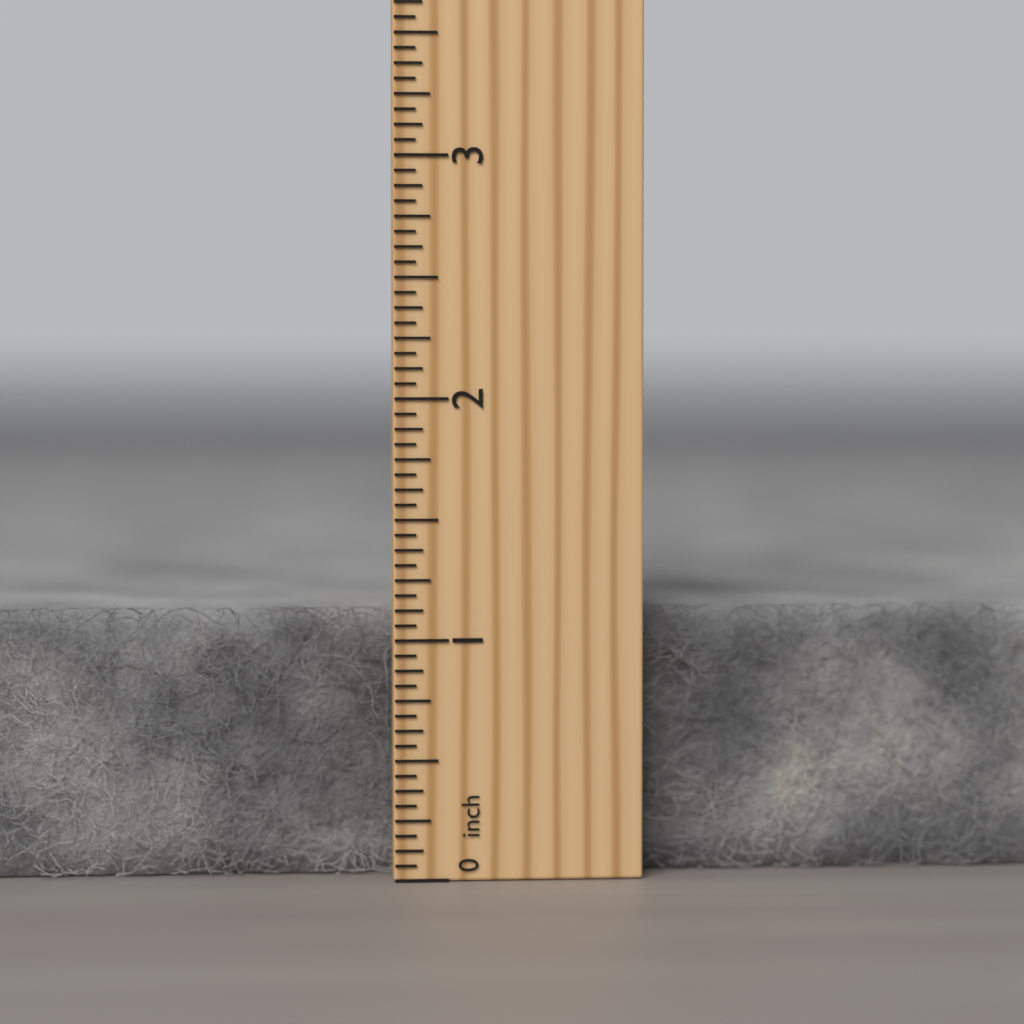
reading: 1.1250 inch
